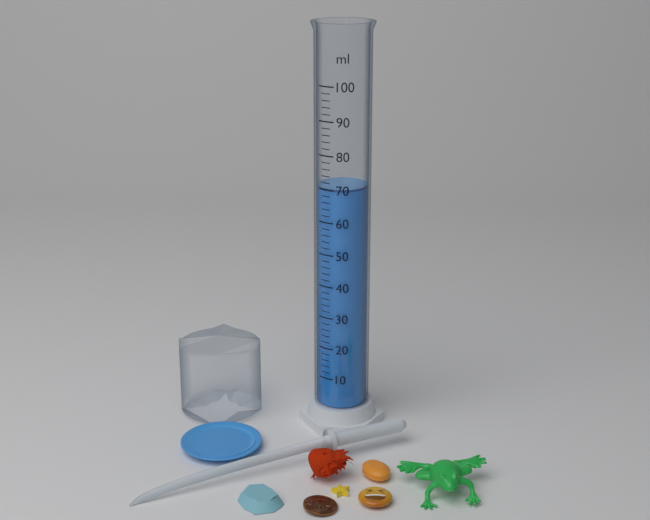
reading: 70 ml
